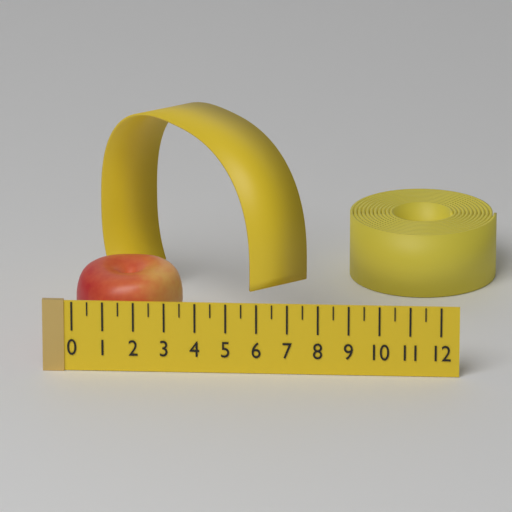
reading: 3.5 (no unit)
